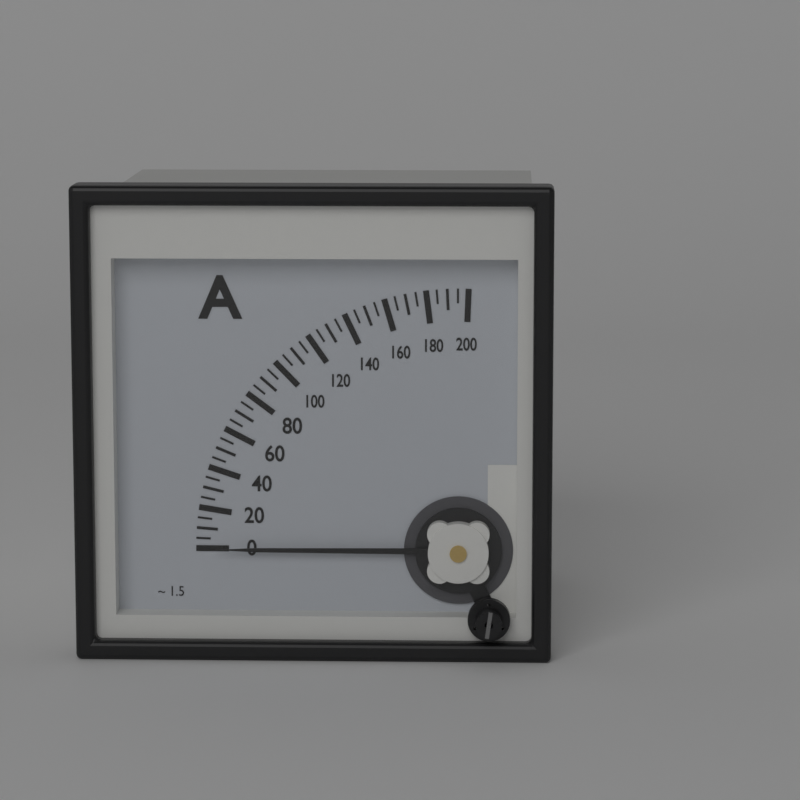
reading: 0 A
